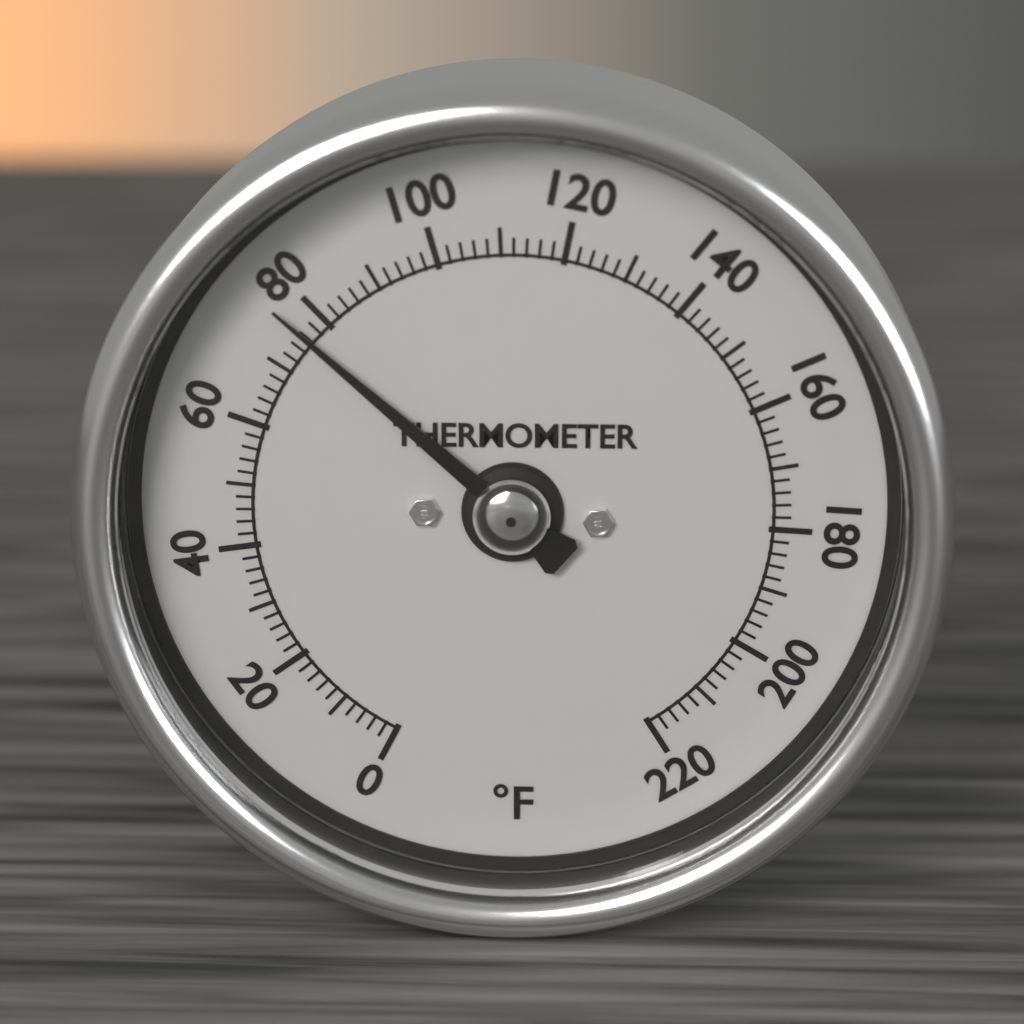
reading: 76 °F
